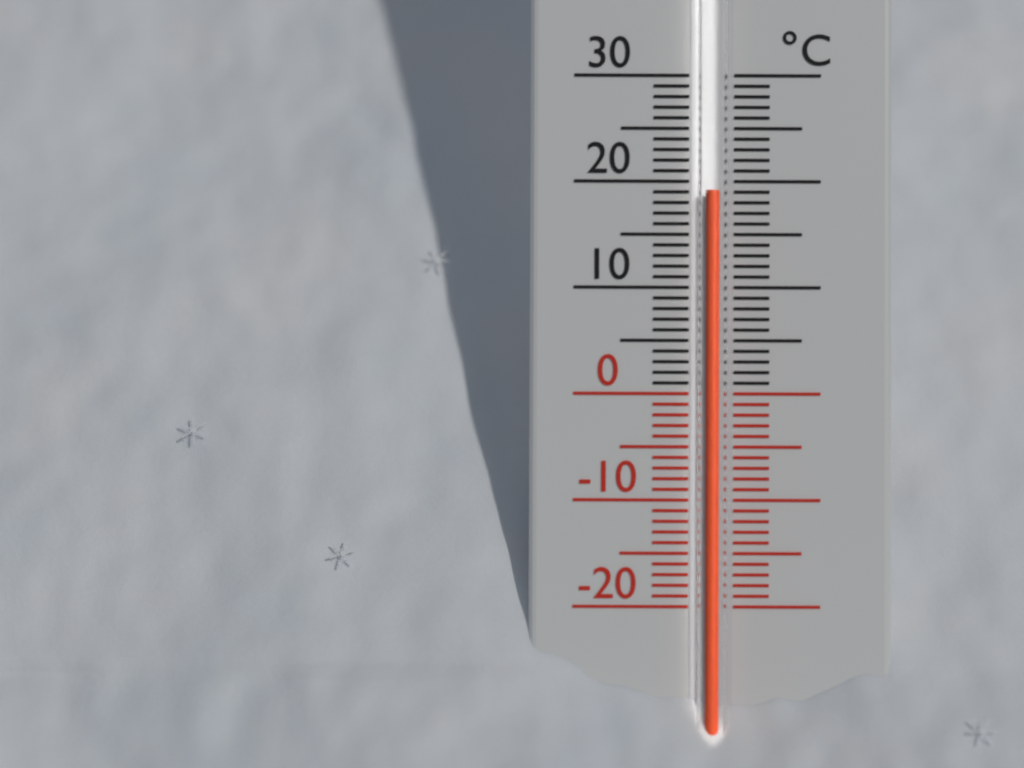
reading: 19 °C
